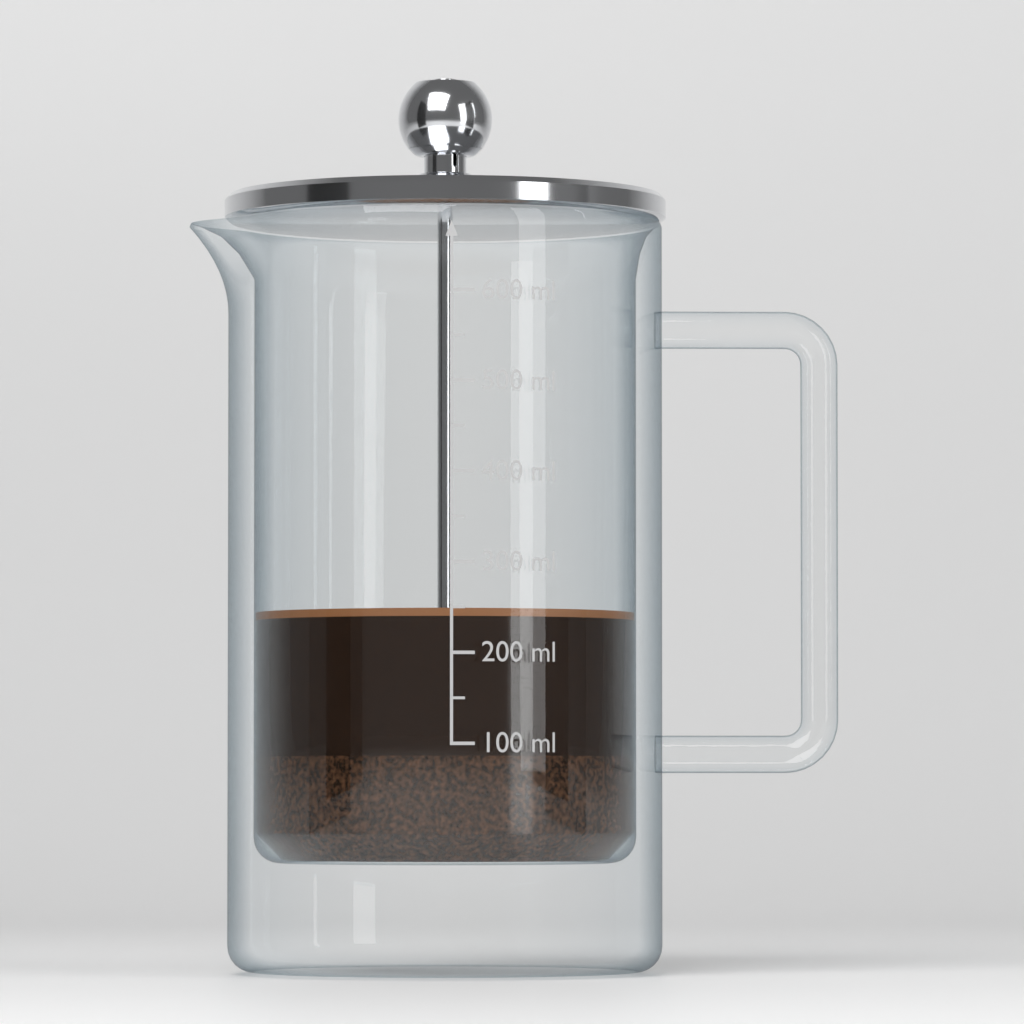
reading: 250 ml
